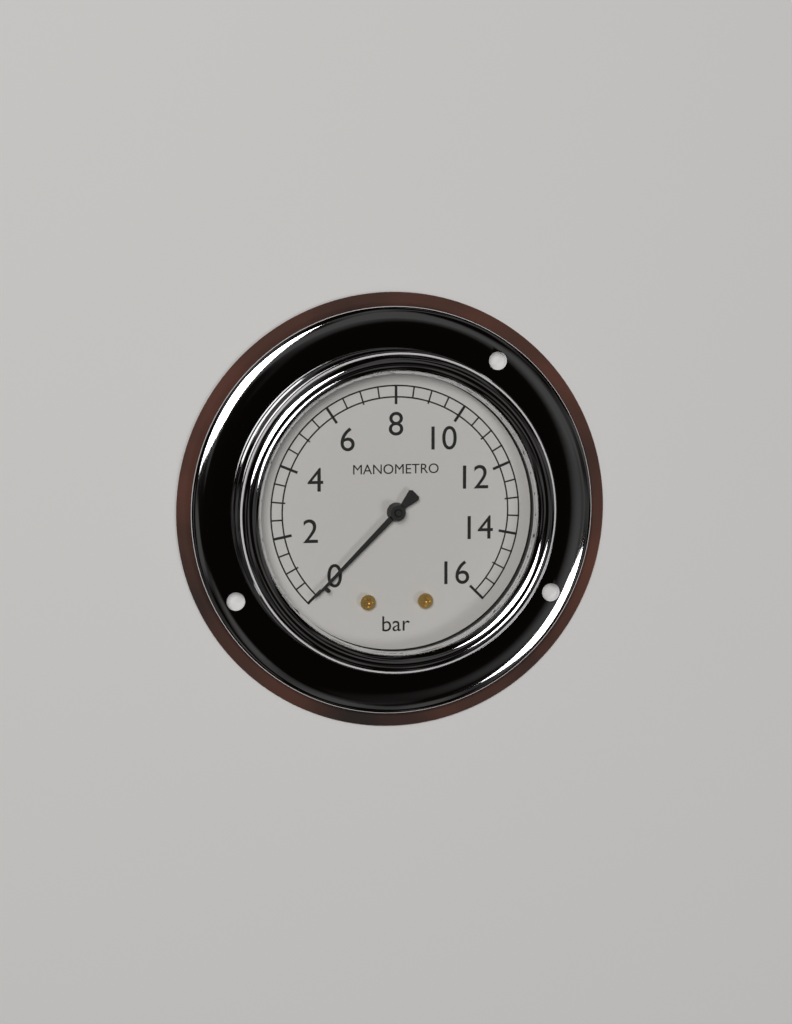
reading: 0.0 bar
